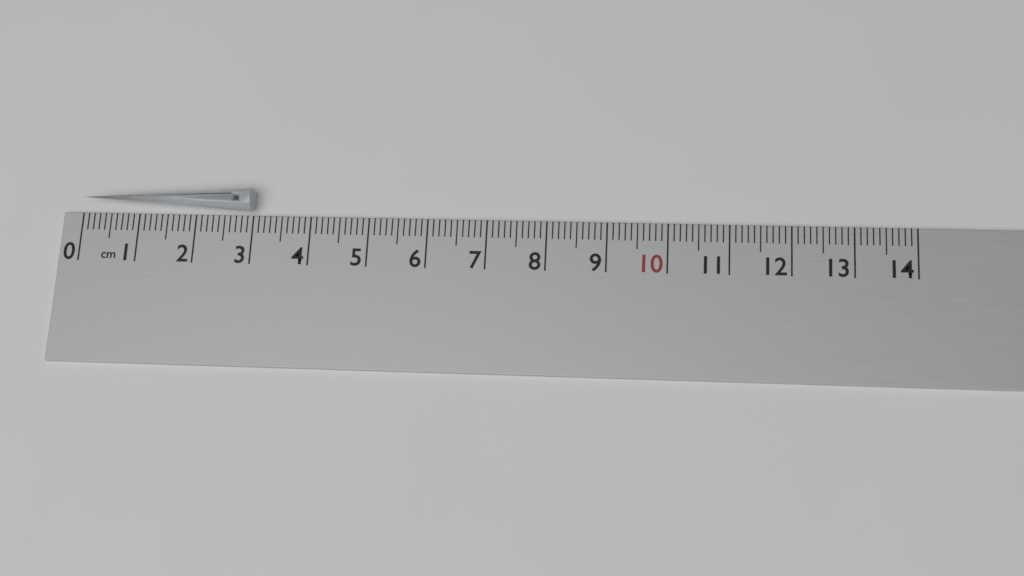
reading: 3.0 cm
